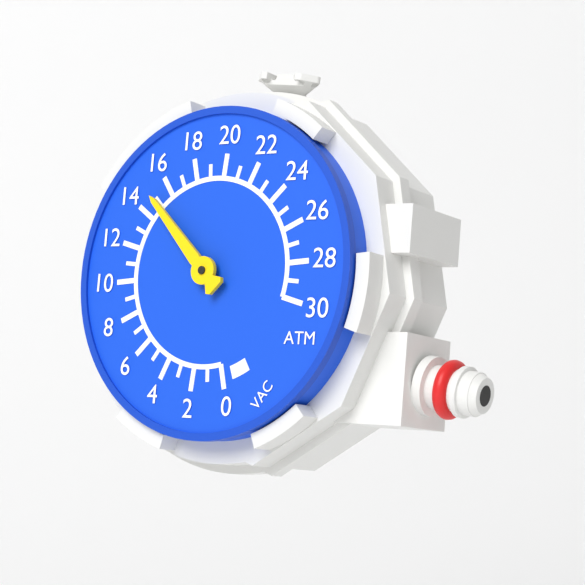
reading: 15 ATM
